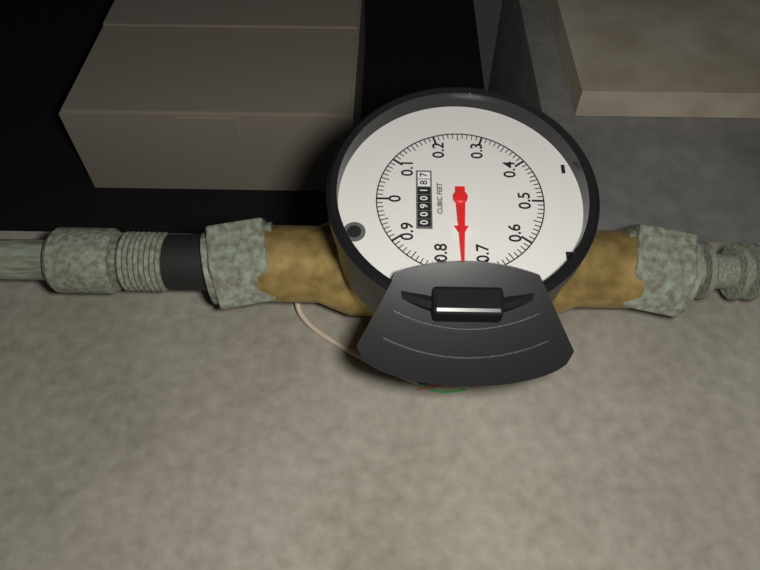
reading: 0.75 cubic feet
